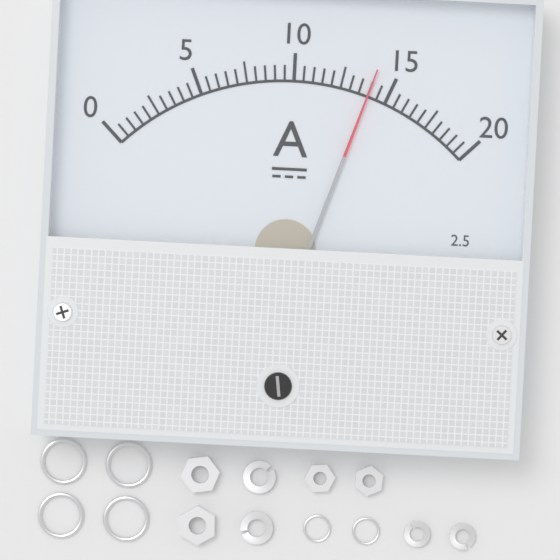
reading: 14.0 A
